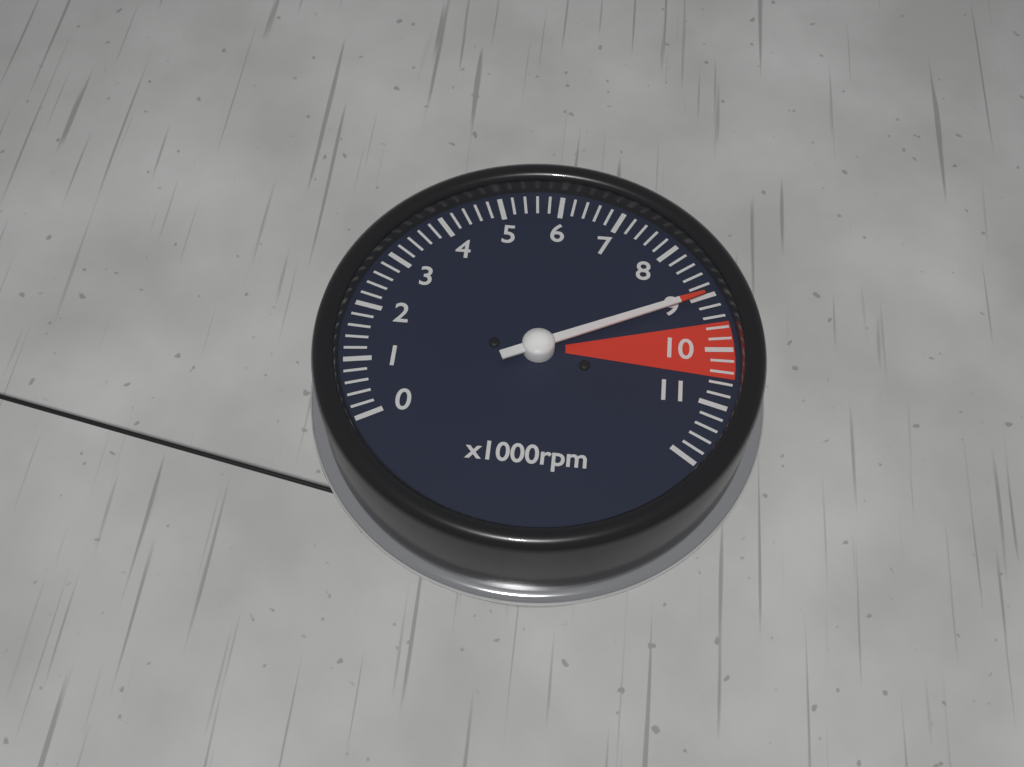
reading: 9000 rpm
